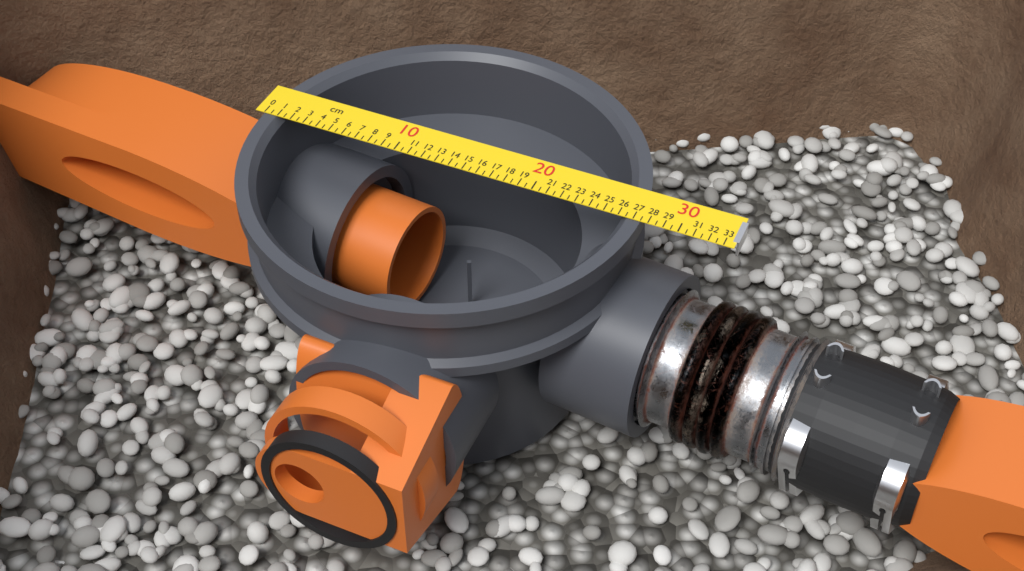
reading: 27.5 cm
